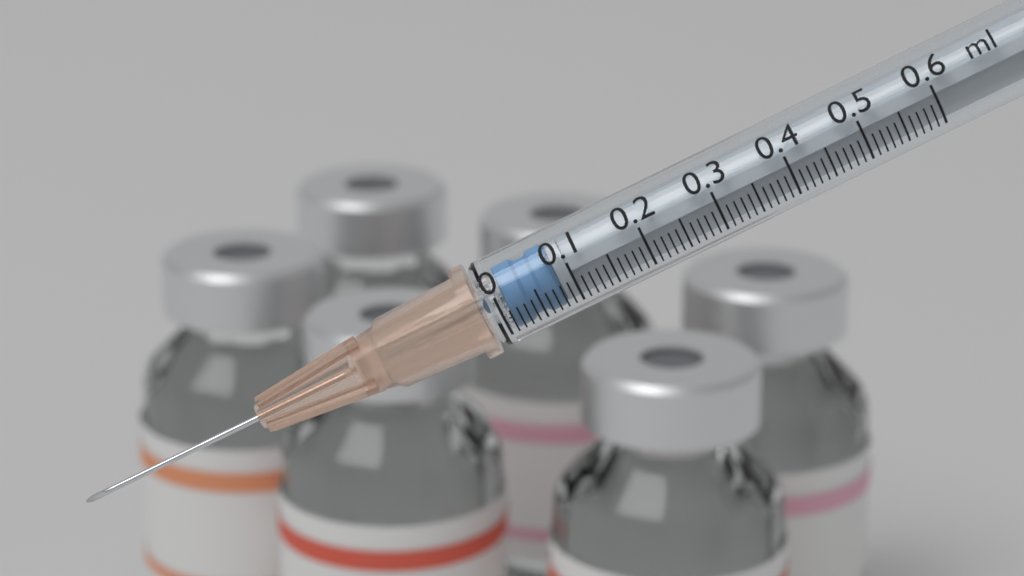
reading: 0.01 ml
